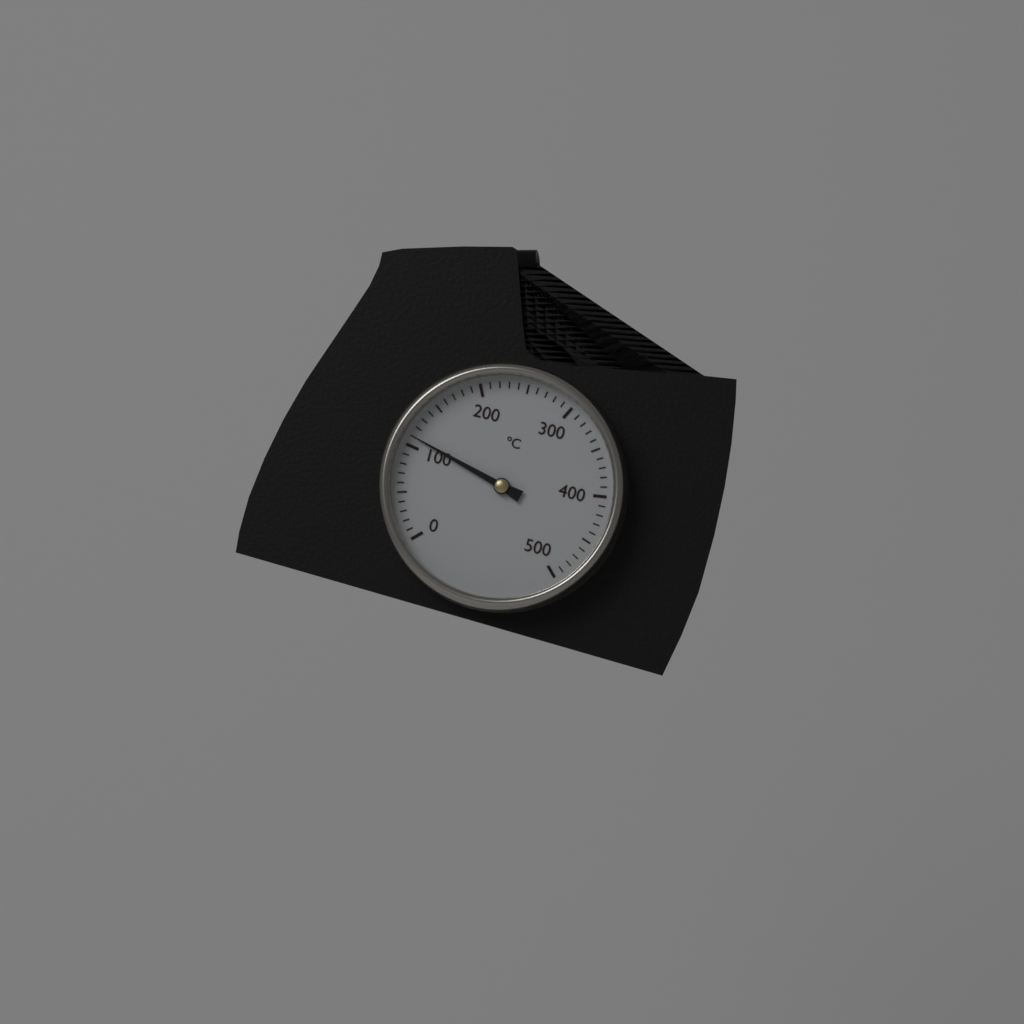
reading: 110 °C
